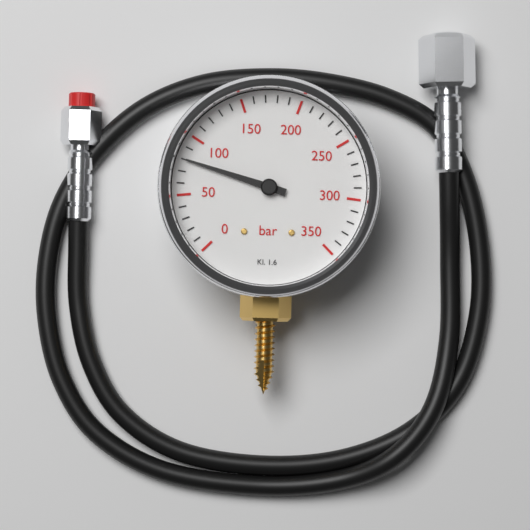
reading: 80 bar
